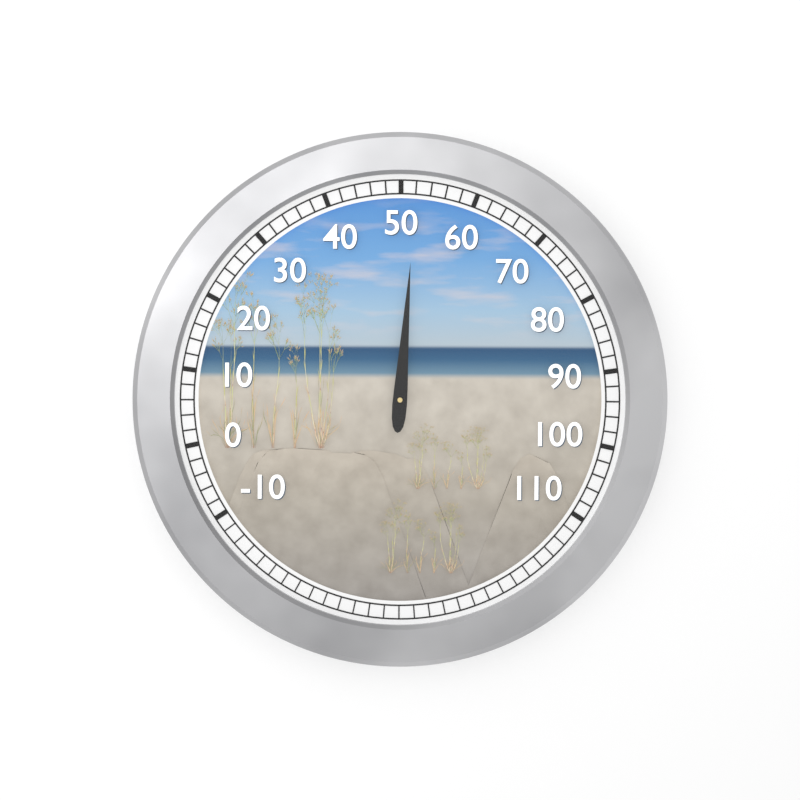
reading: 52 (no unit)
